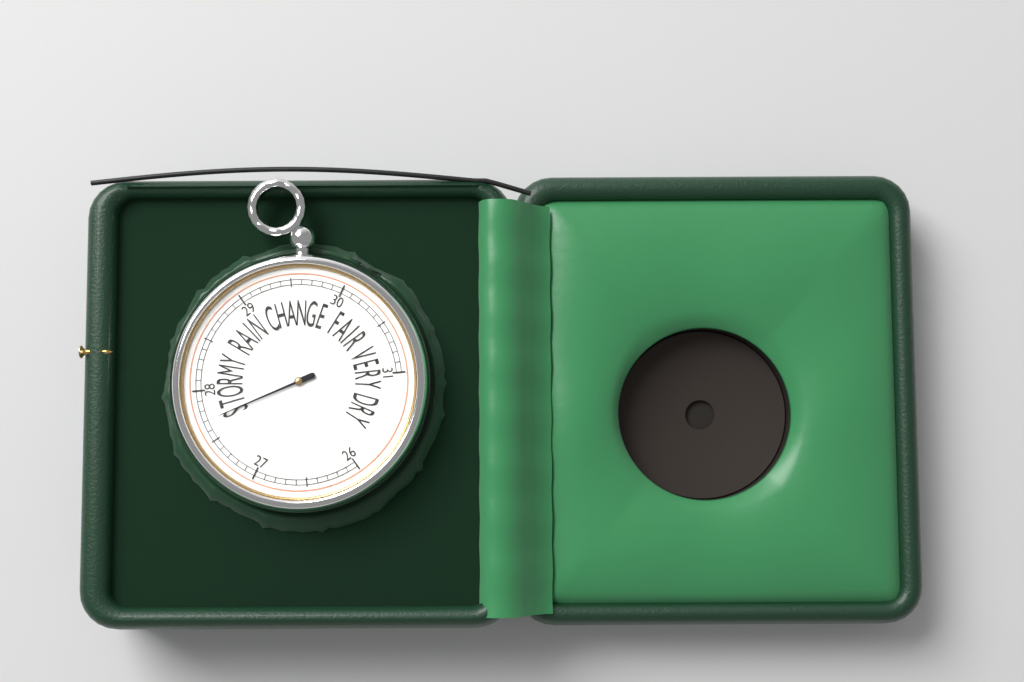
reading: 27.7 inHg
